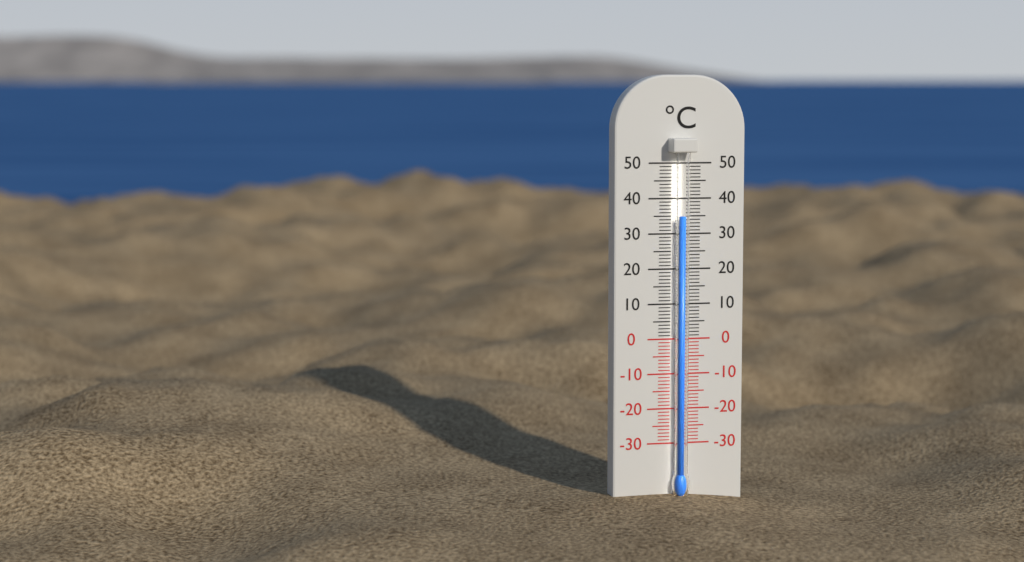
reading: 35 °C
